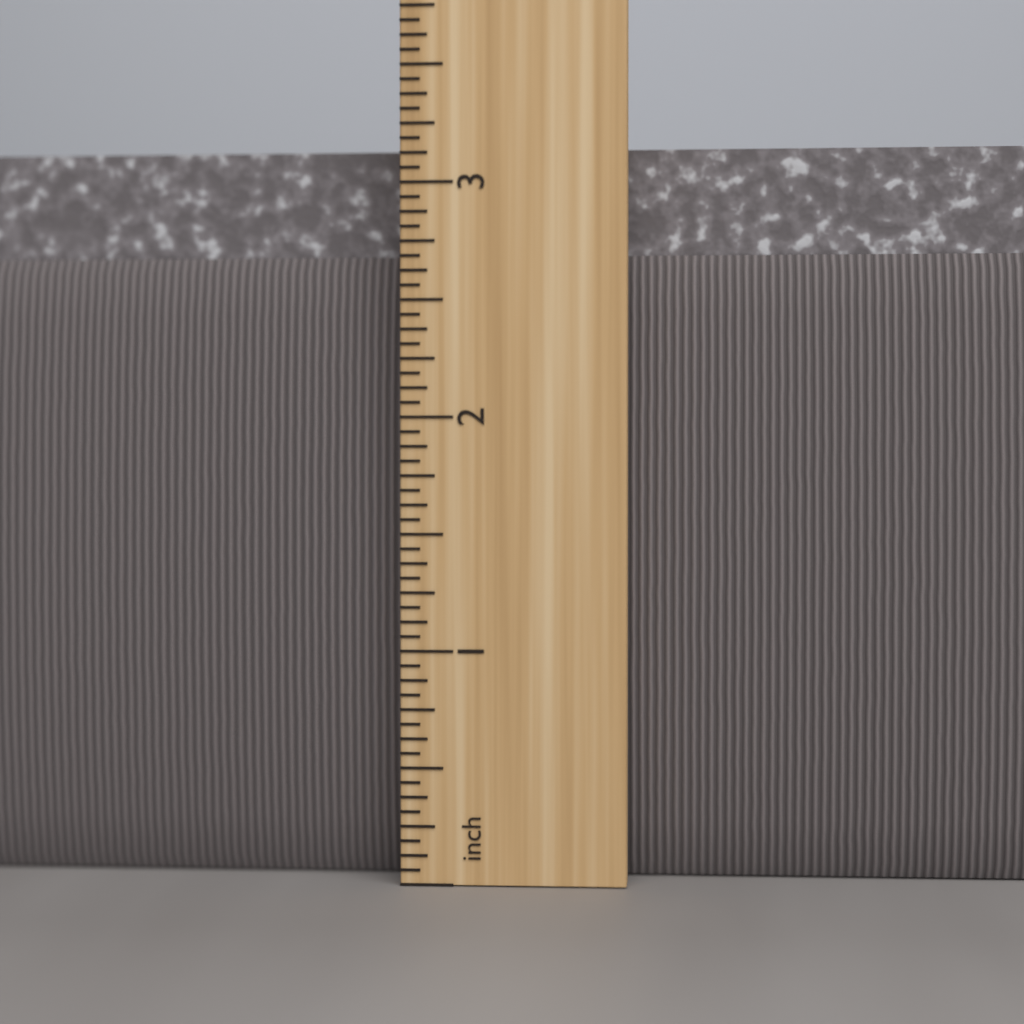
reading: 3.1875 inch
